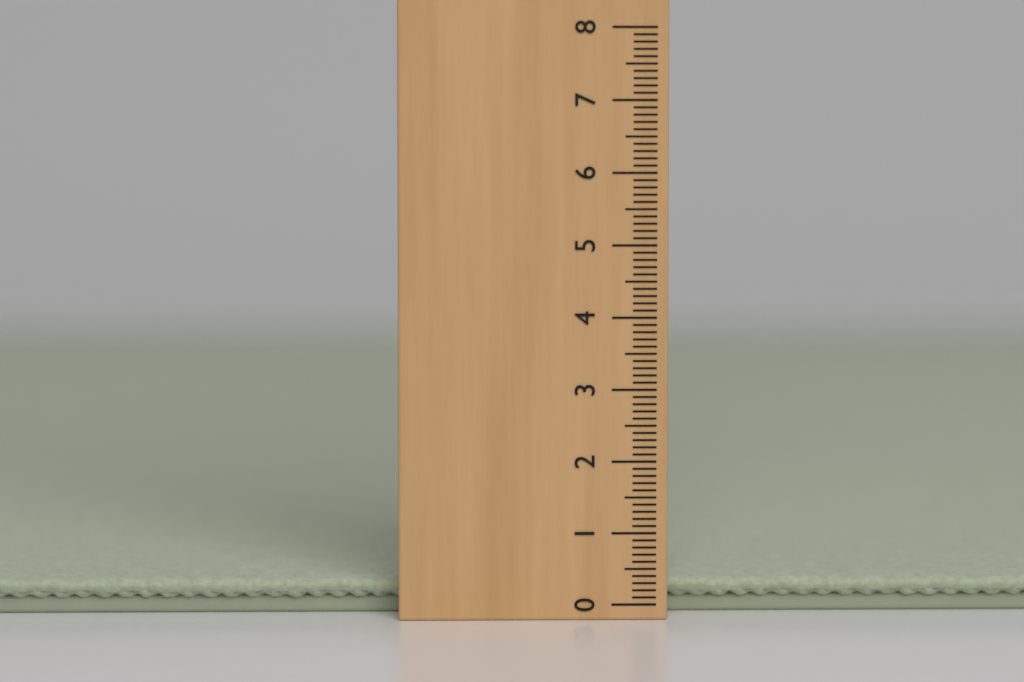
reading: 0.3 (no unit)
